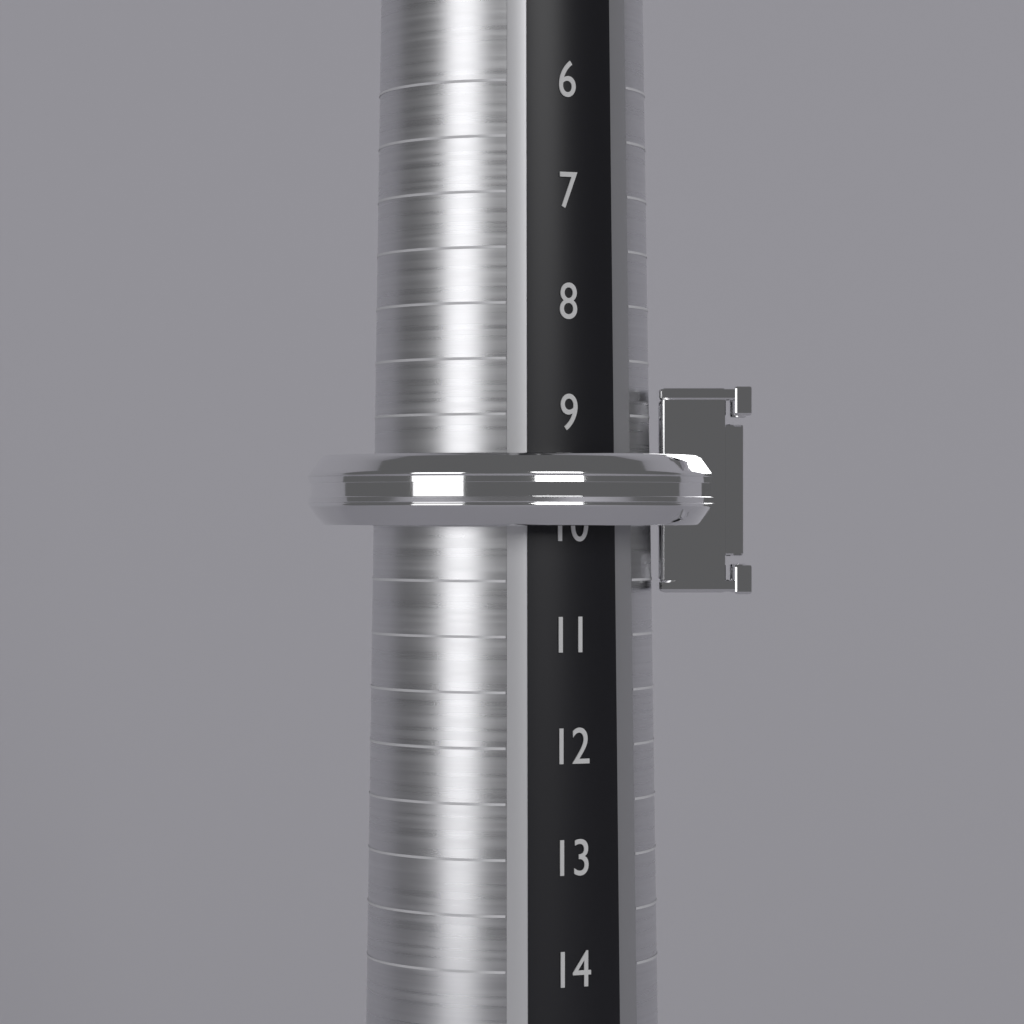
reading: 10.0 (no unit)
